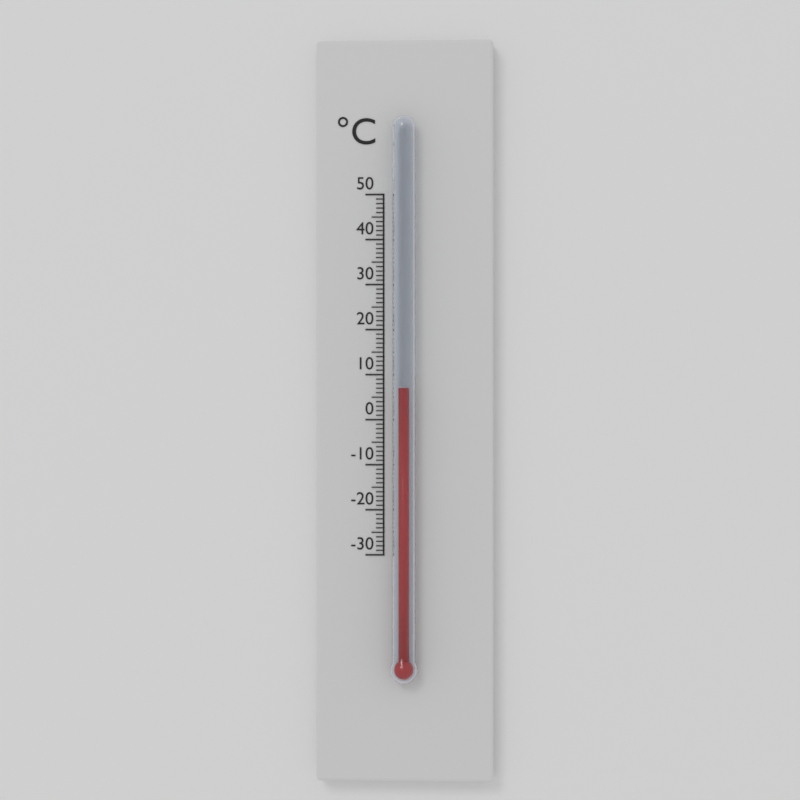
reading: 7 °C
